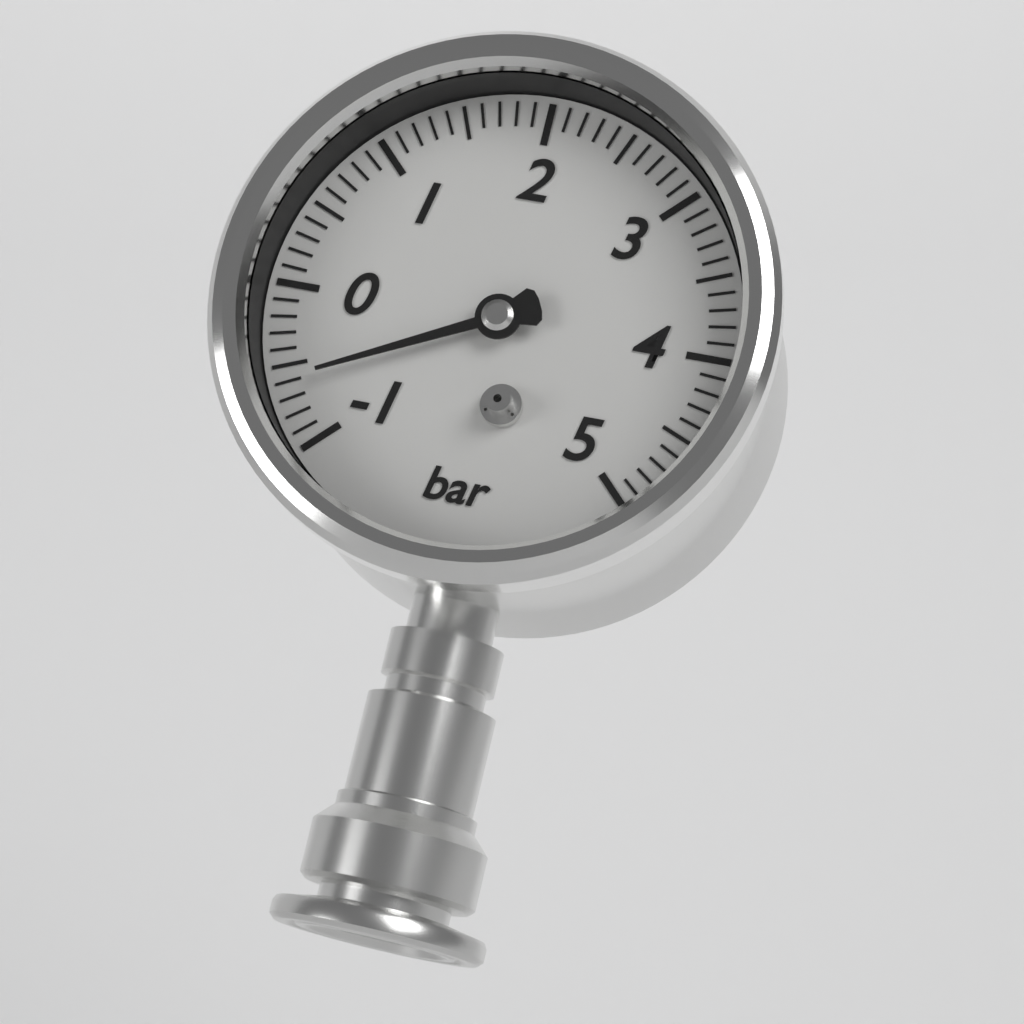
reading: -0.6 bar
